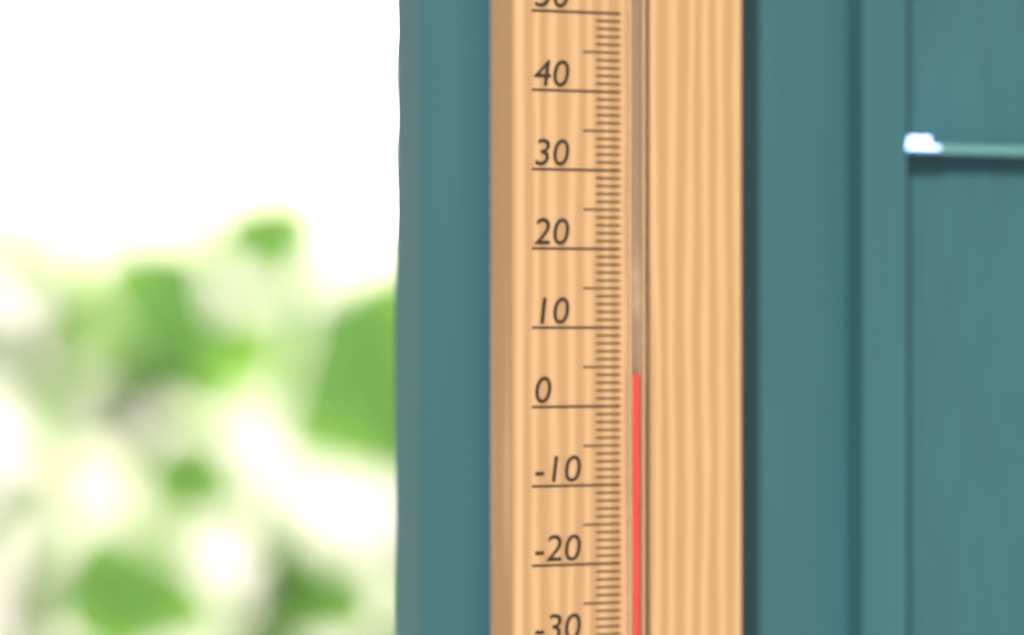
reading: 4 °C
